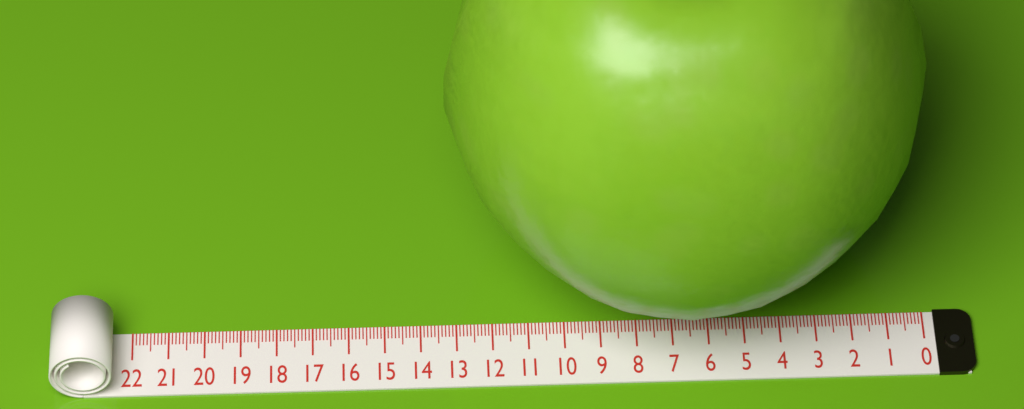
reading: 13.2 (no unit)
